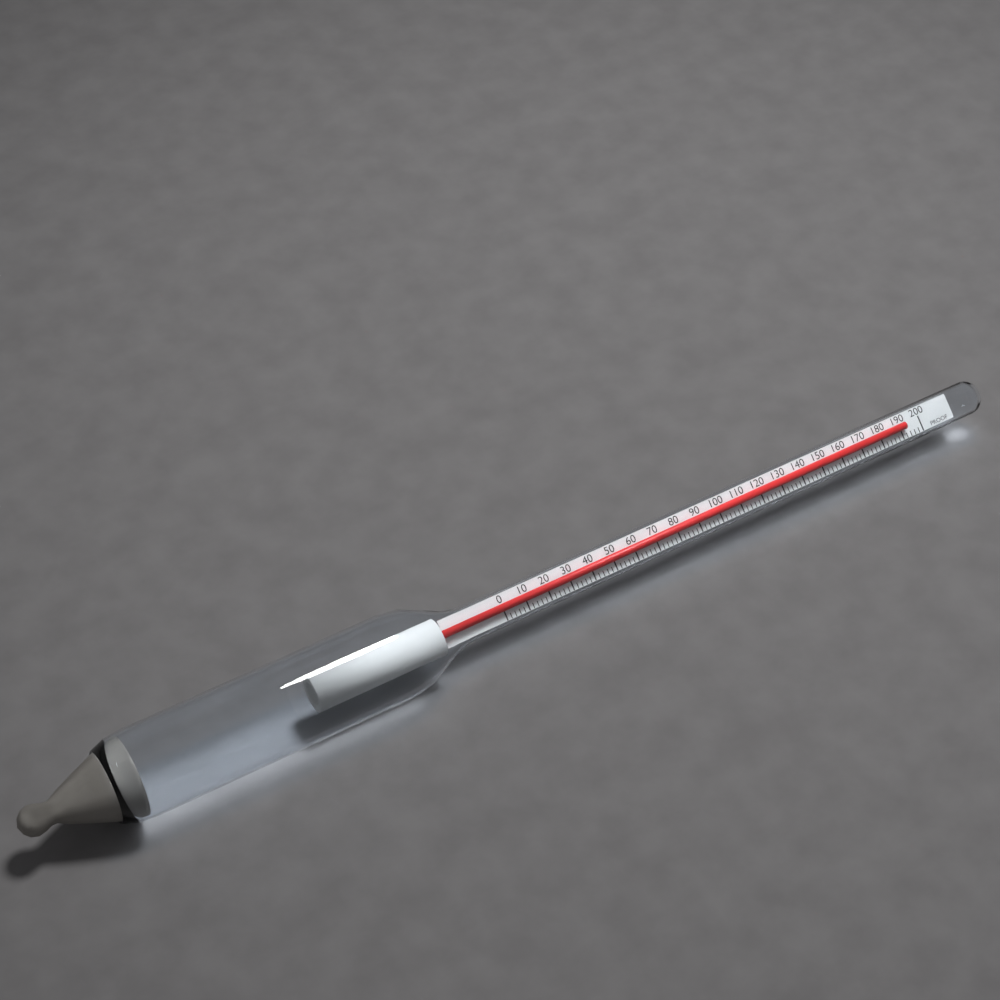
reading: 192 proof
